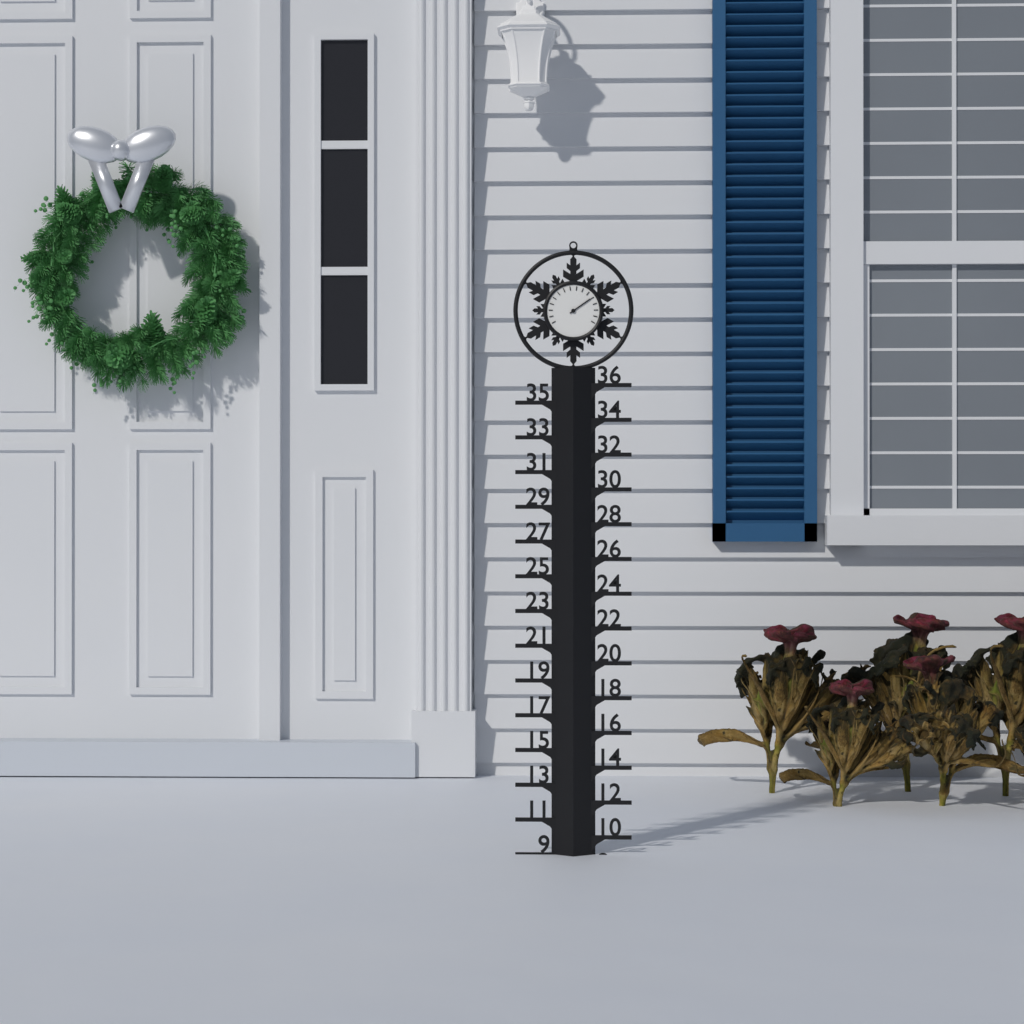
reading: 9 (no unit)
